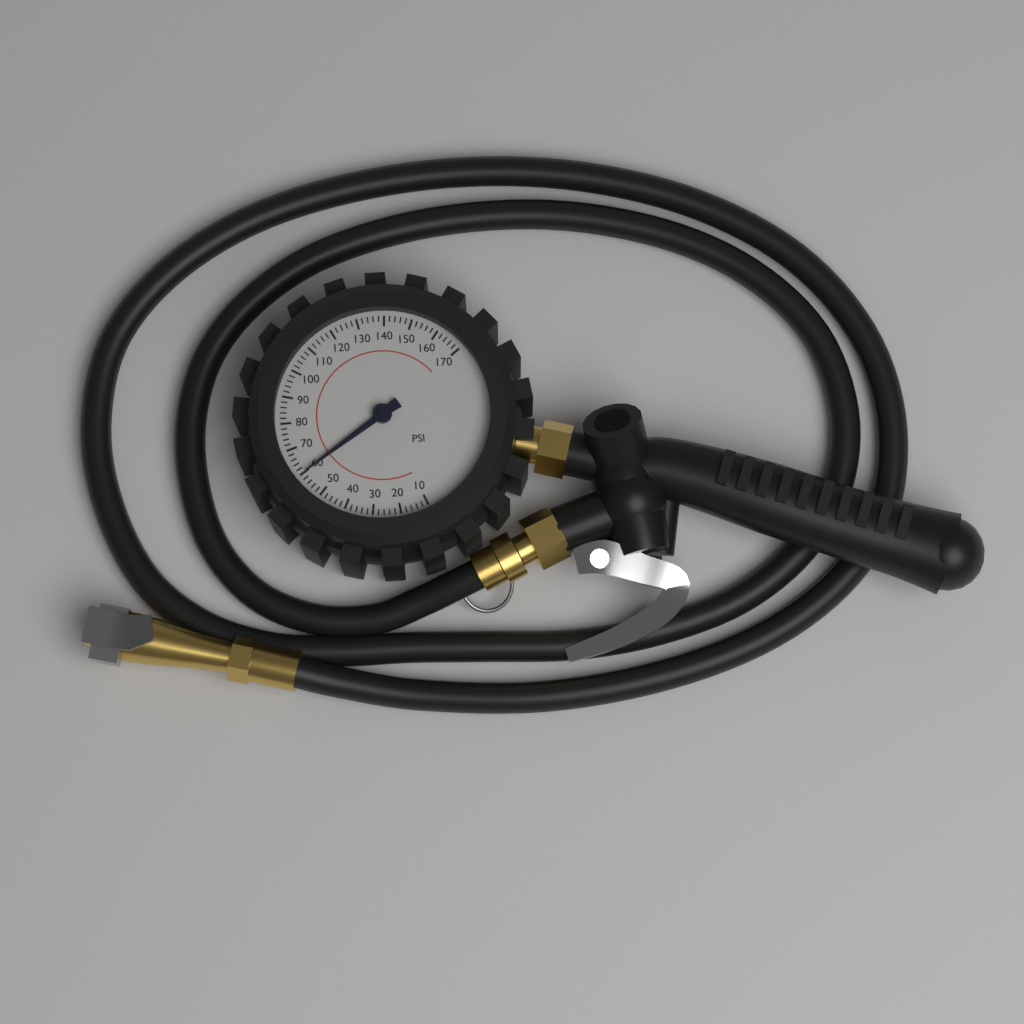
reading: 60 psi
